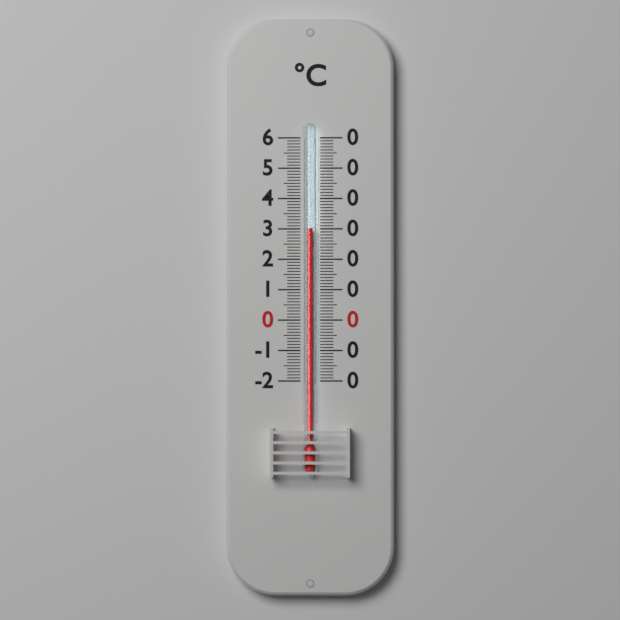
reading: 30 °C
